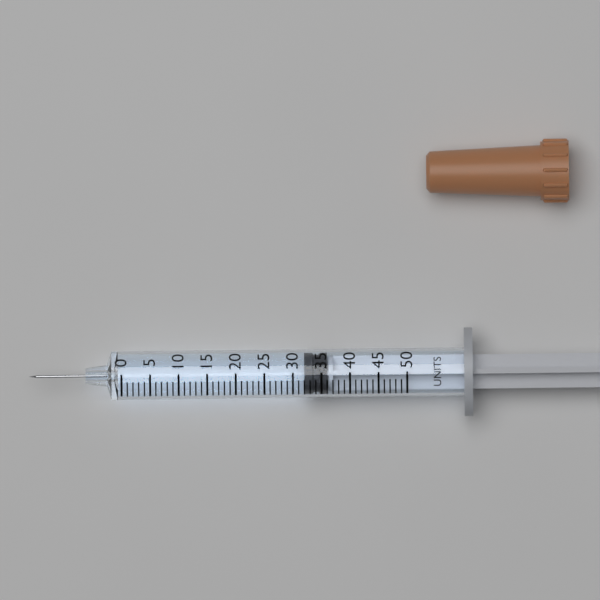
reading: 32 units
